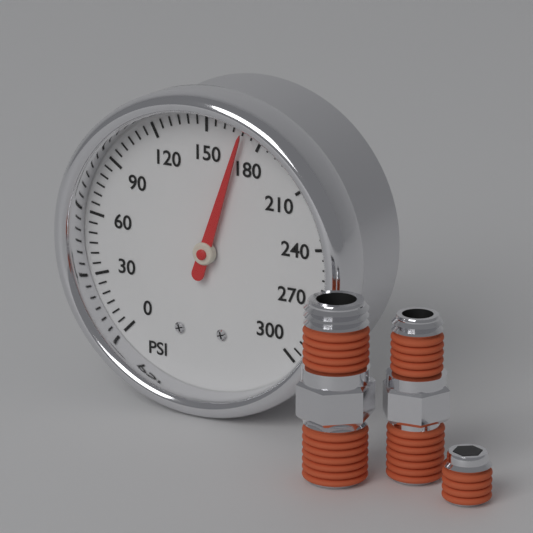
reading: 170 psi
